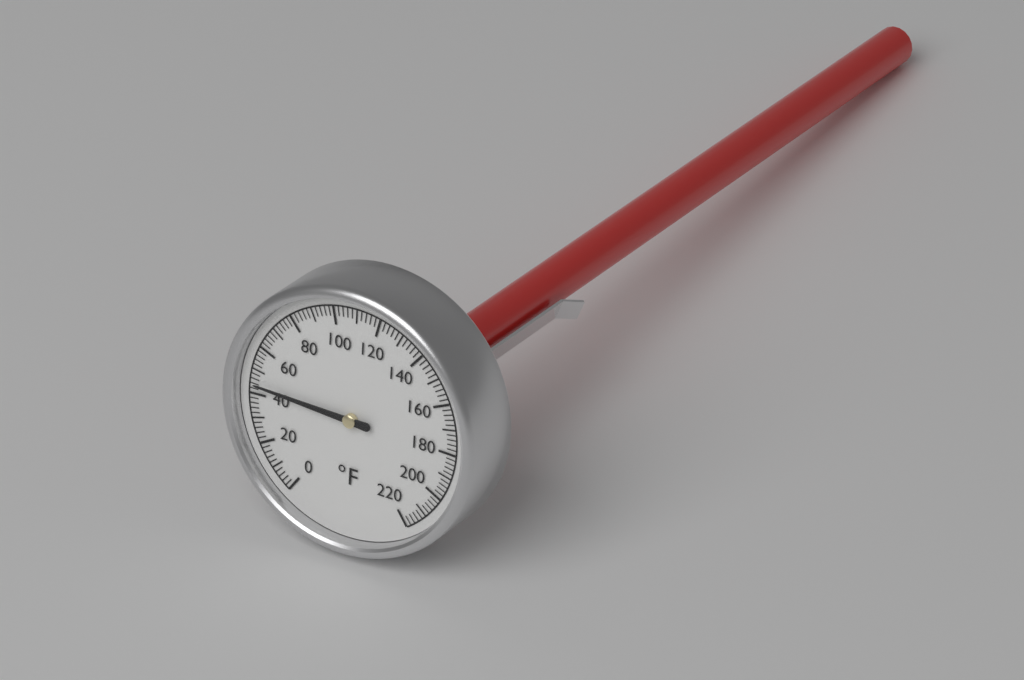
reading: 44 °F
